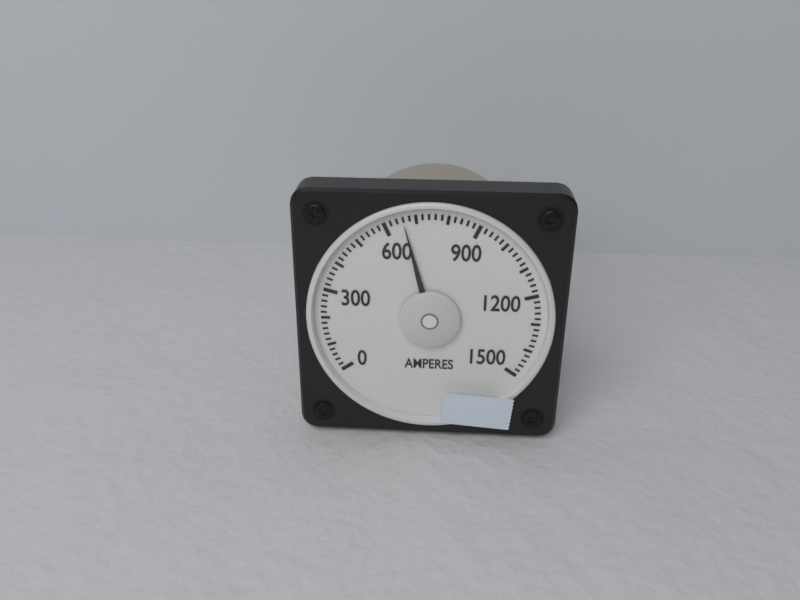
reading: 660 A
